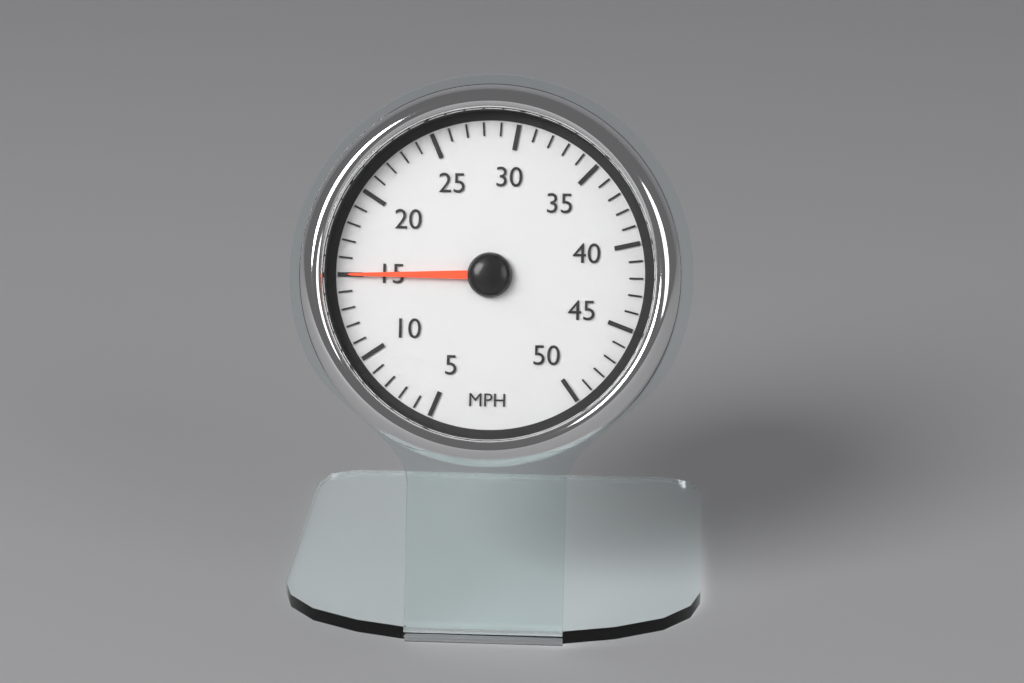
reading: 15 MPH
